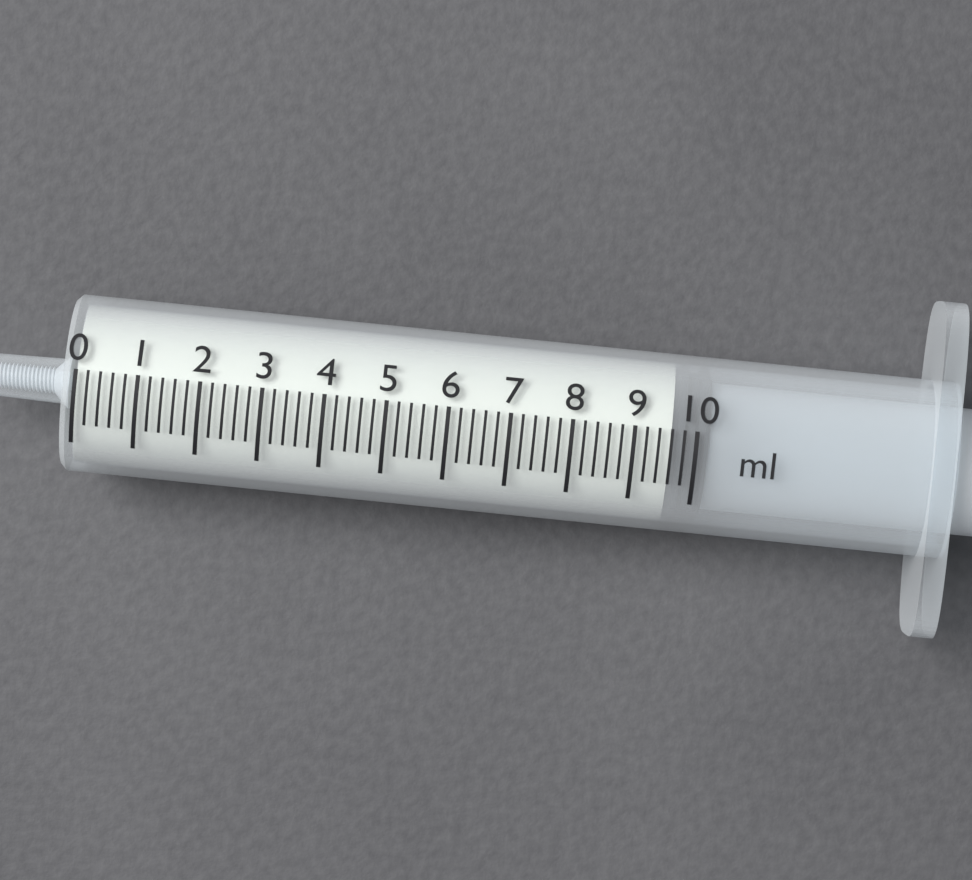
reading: 9.6 ml
